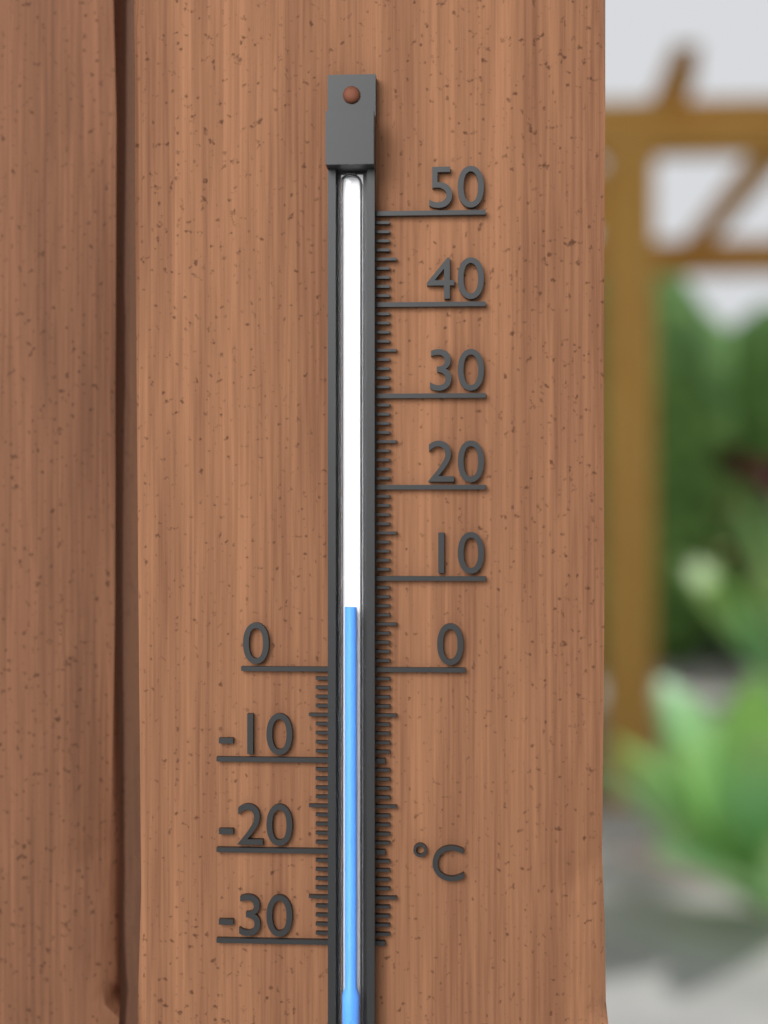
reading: 7 °C
